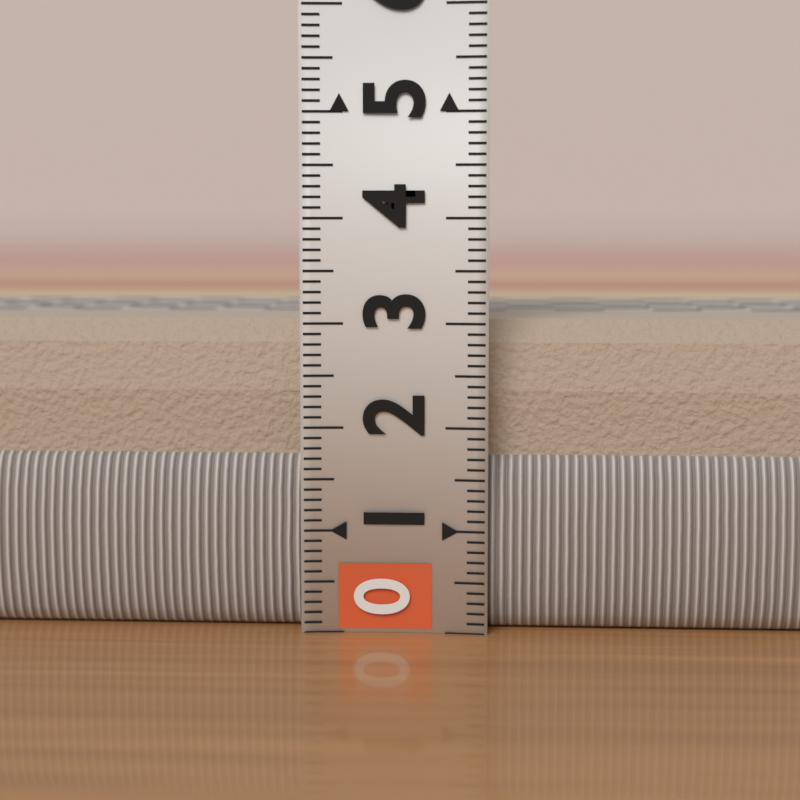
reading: 3.1 (no unit)
